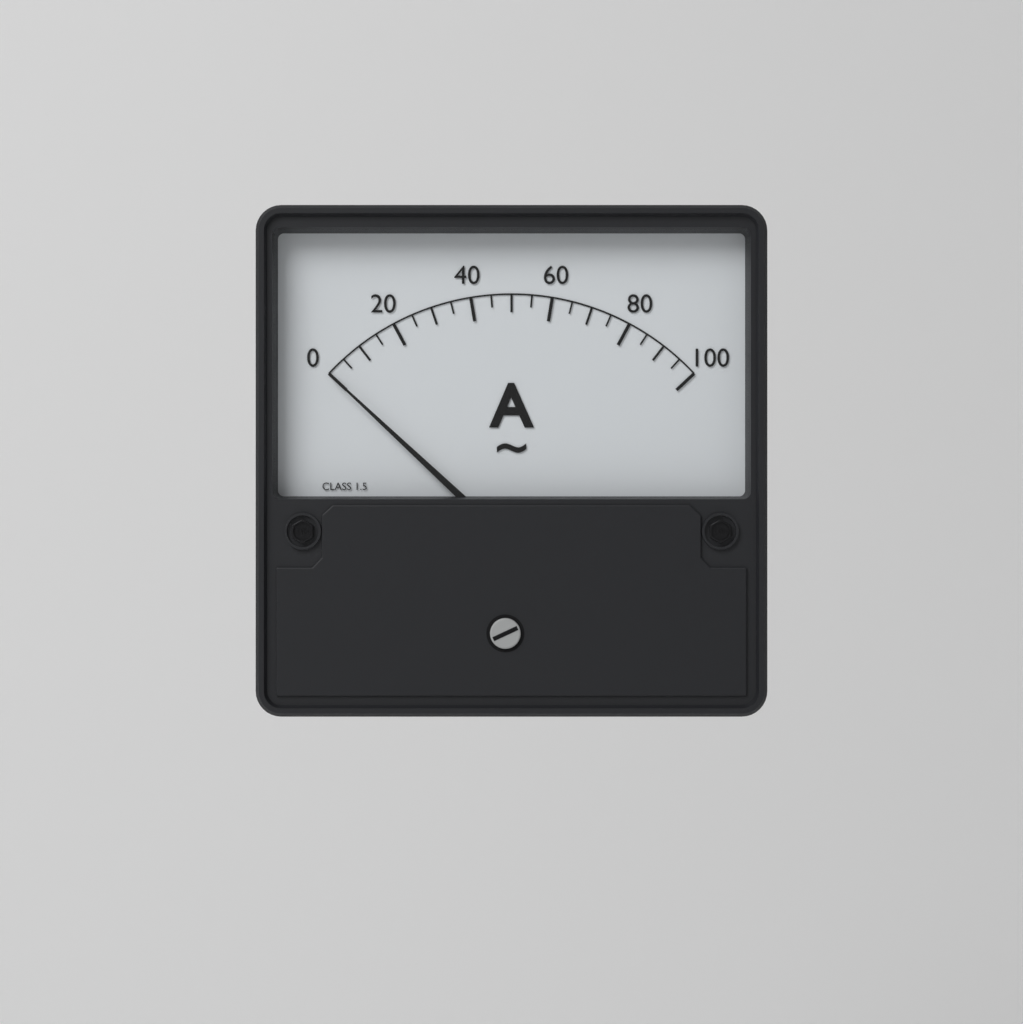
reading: 0 A
